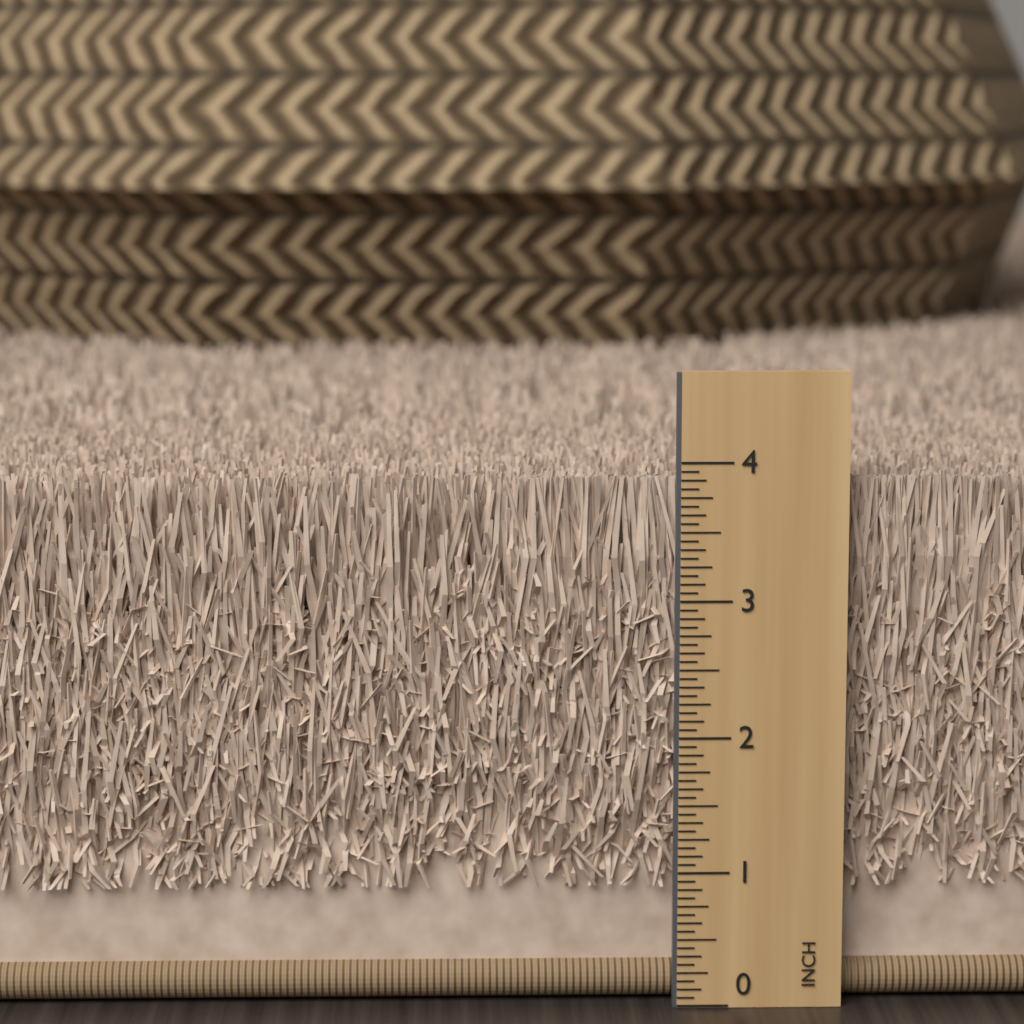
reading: 3.8750 in
